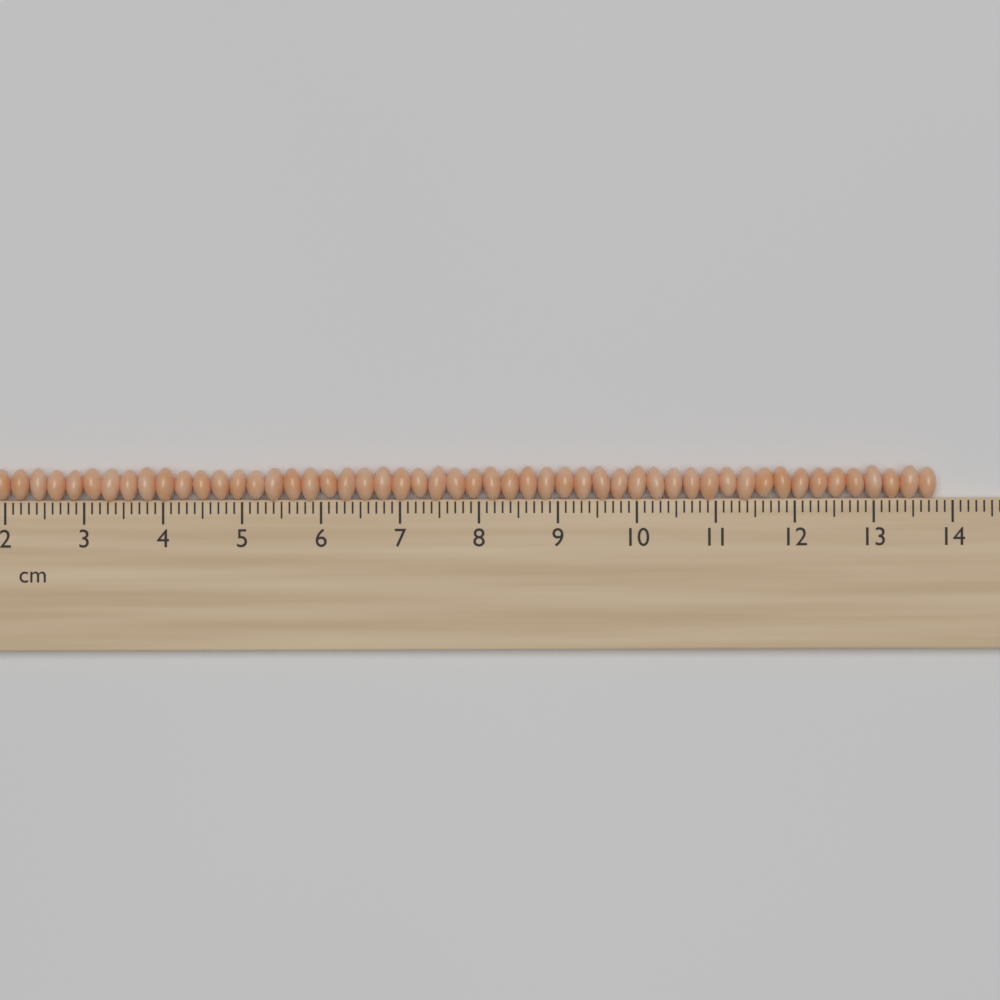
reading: 13.8 cm
